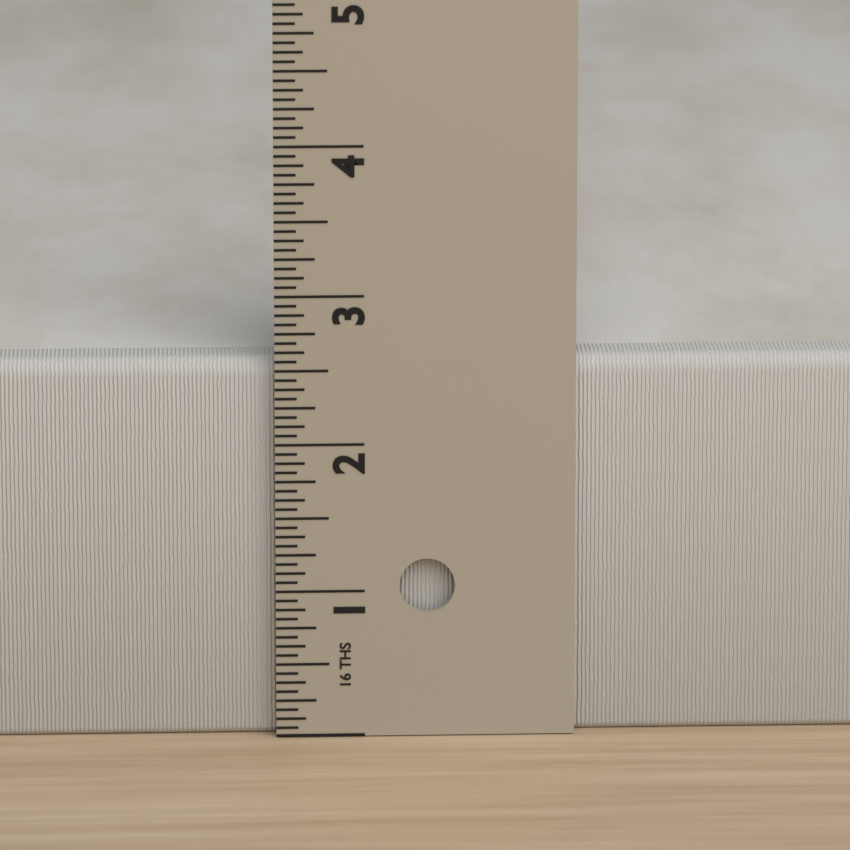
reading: 2.5625 in
